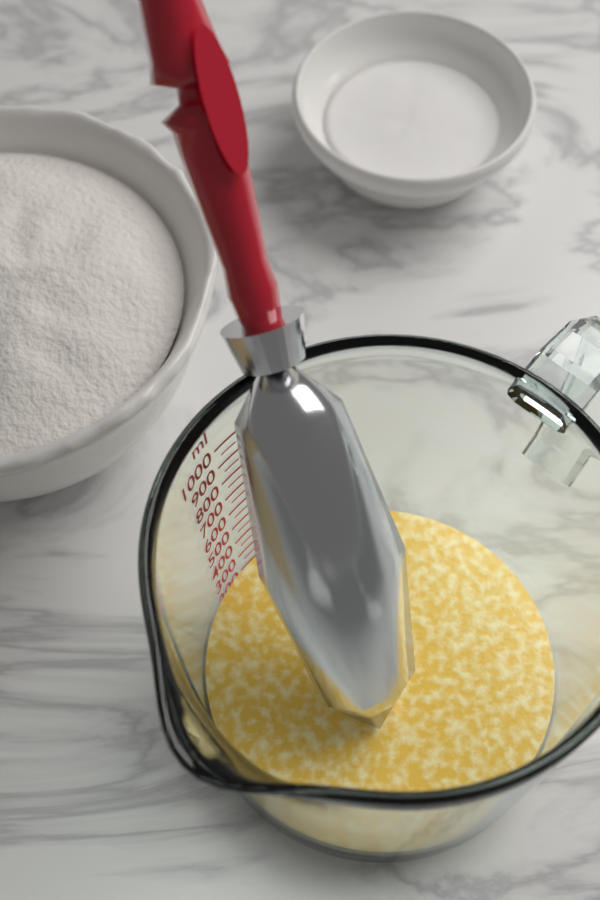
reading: 200 ml
